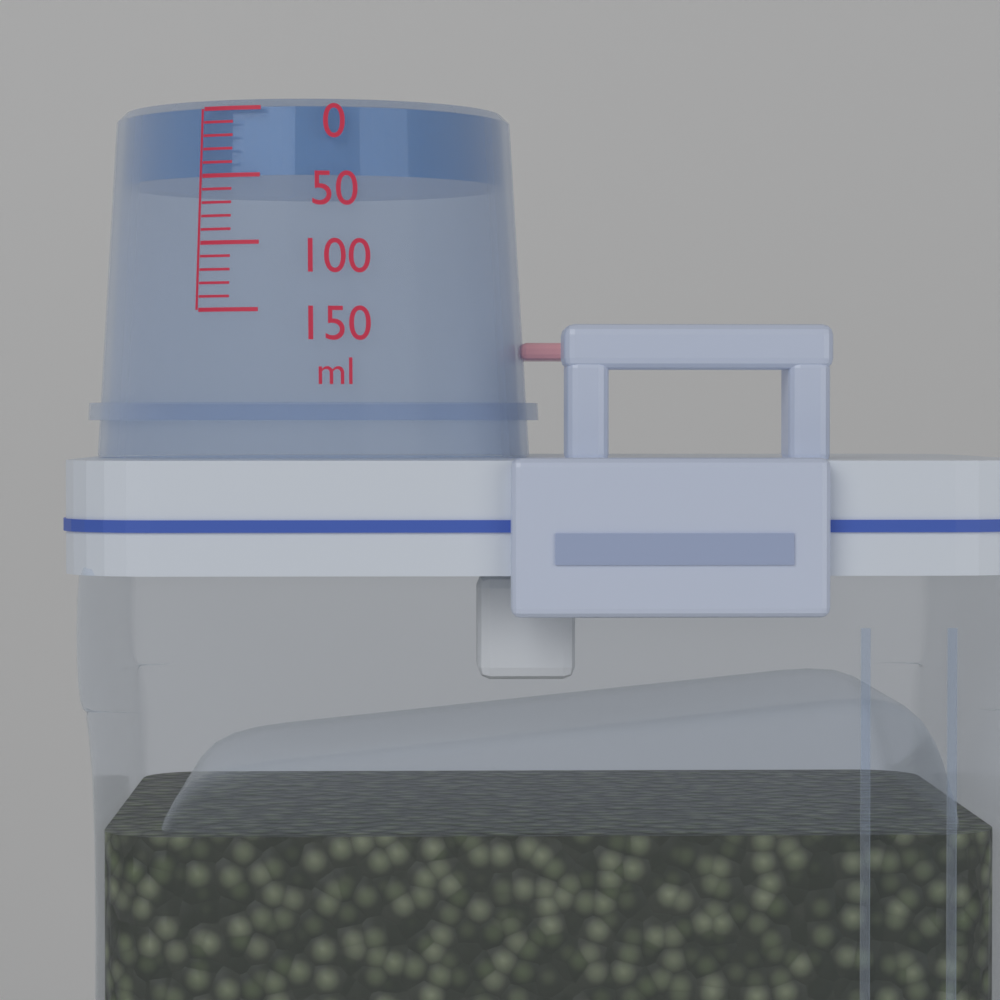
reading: 50 ml
